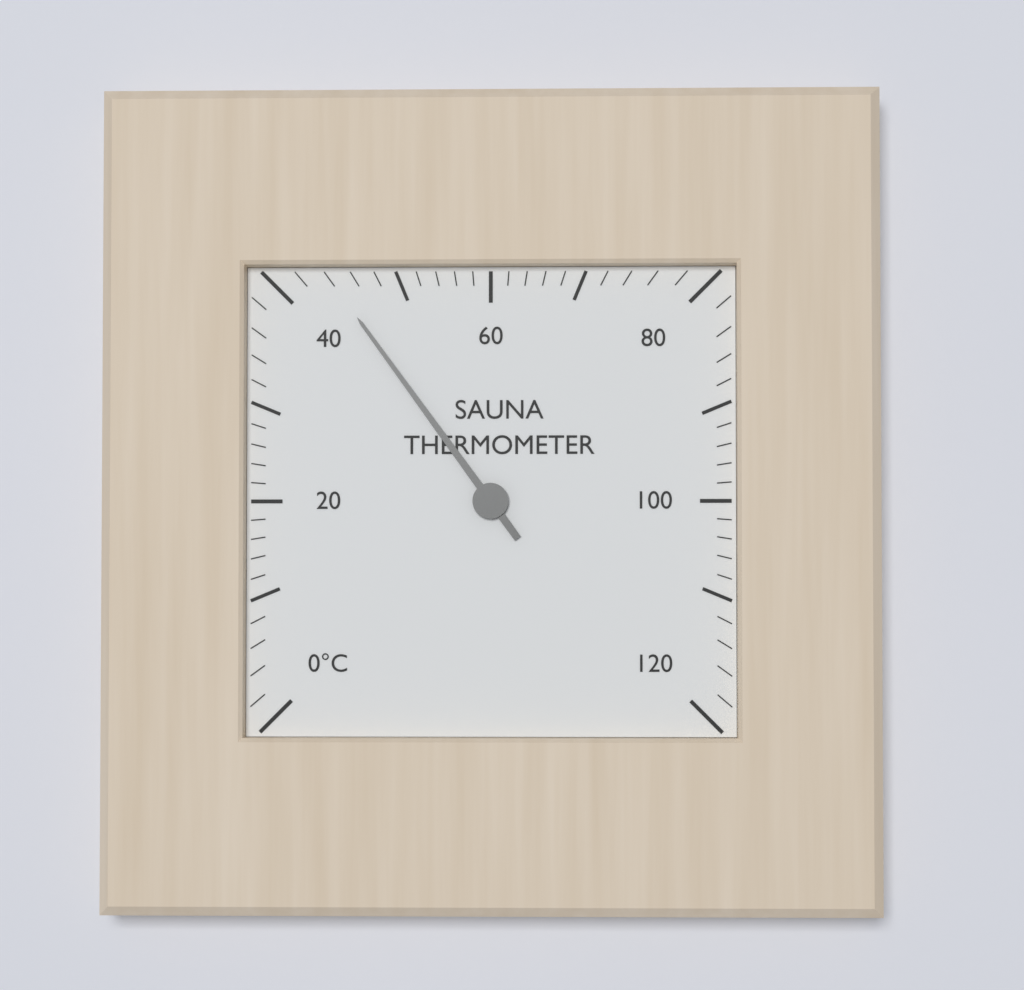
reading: 44 °C
